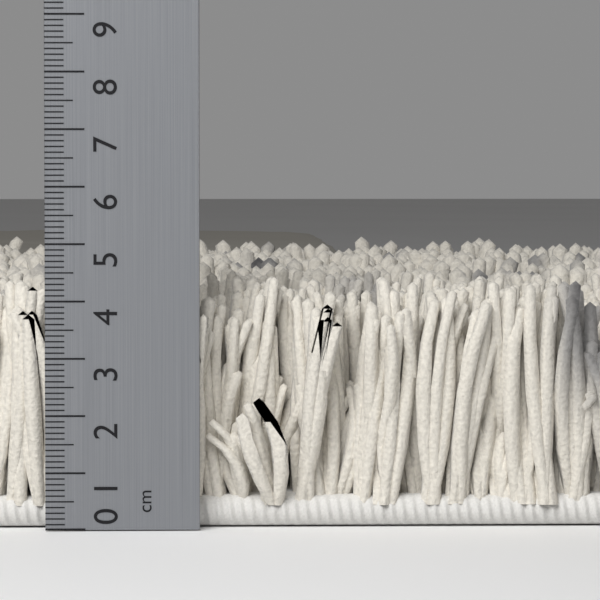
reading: 4.5 cm
